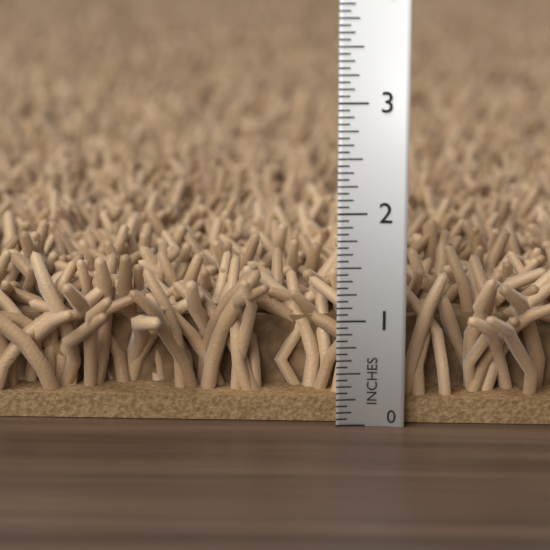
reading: 1.5625 in
